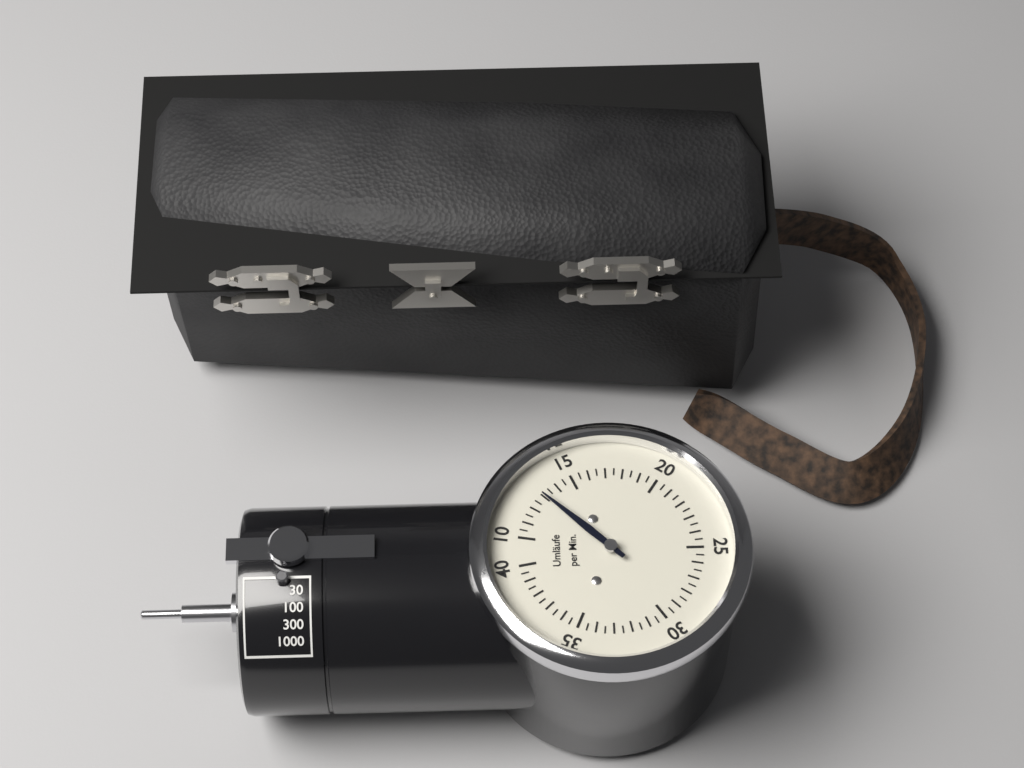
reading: 13.0 Umläufe per Min.
